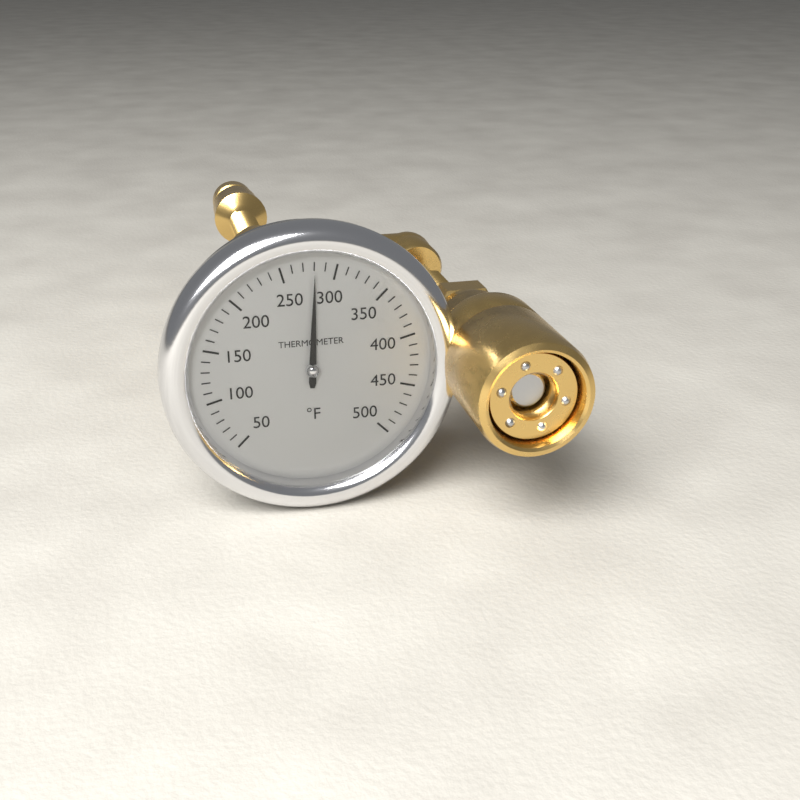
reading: 280 °F
